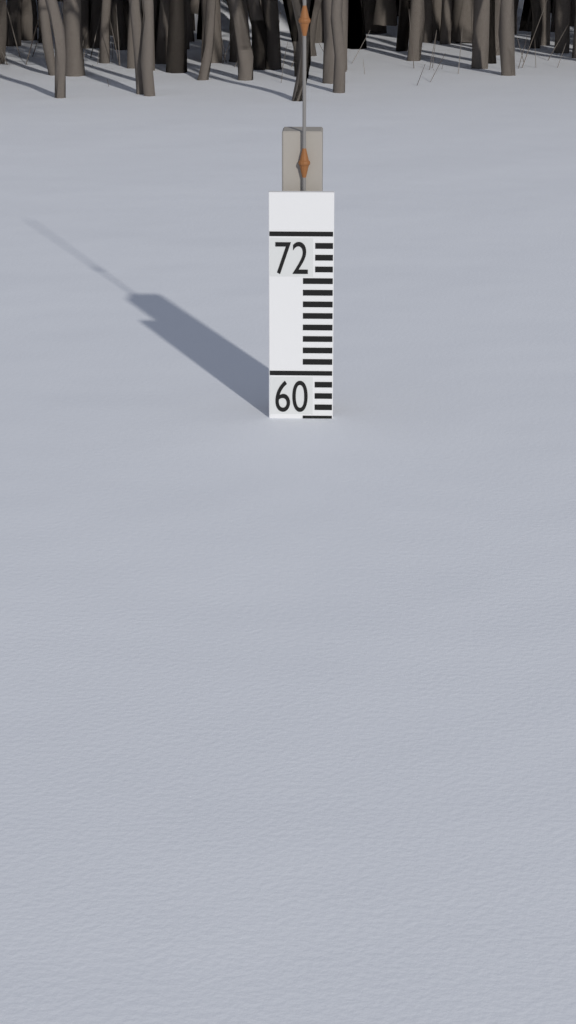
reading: 56 (no unit)
